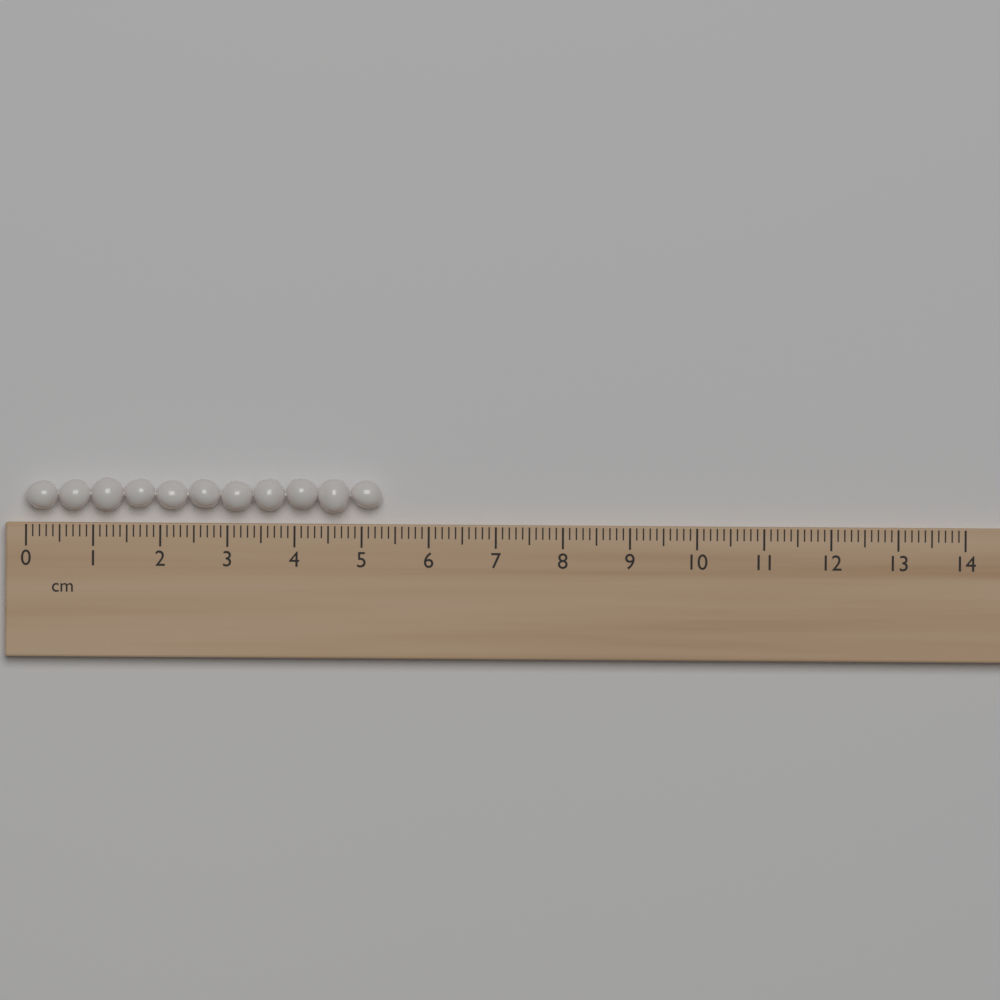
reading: 5.3 cm
